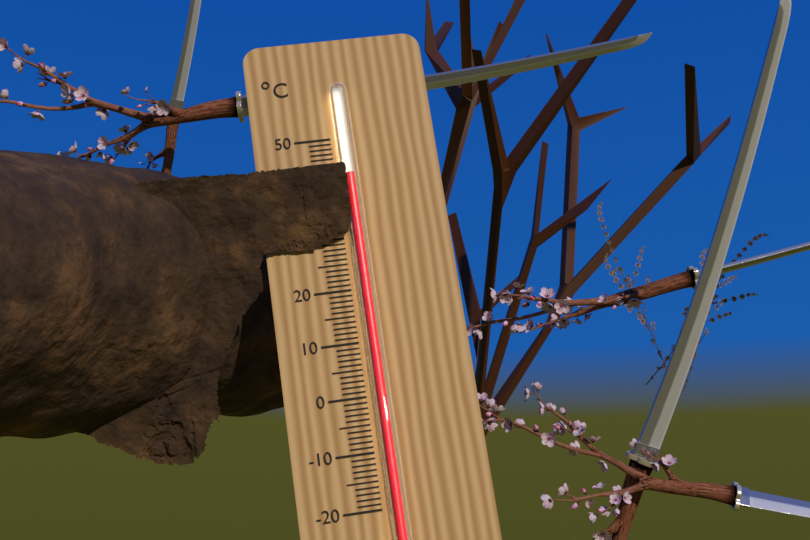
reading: 42 °C
